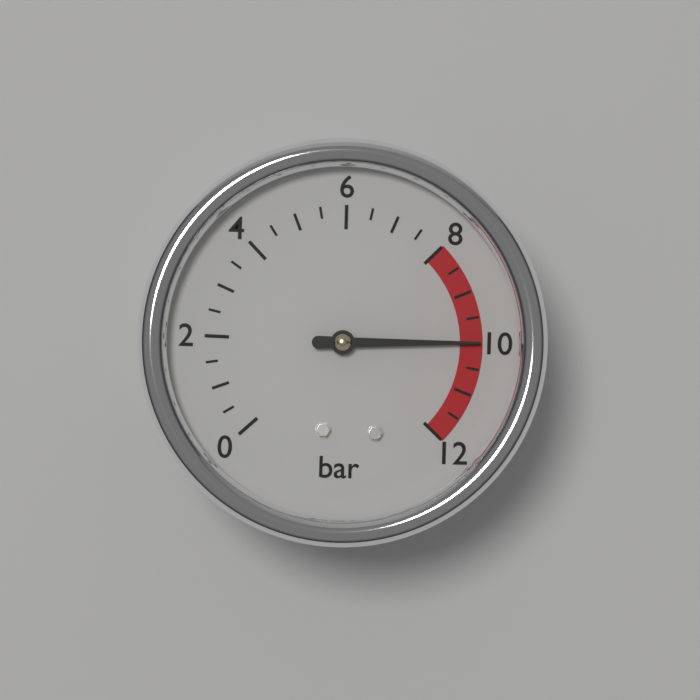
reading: 10.0 bar
